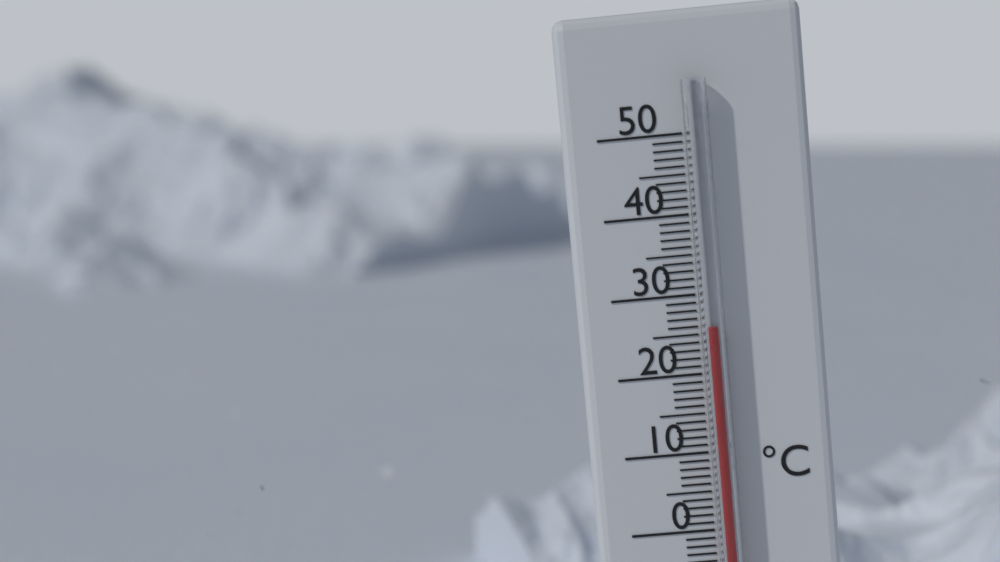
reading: 26 °C
